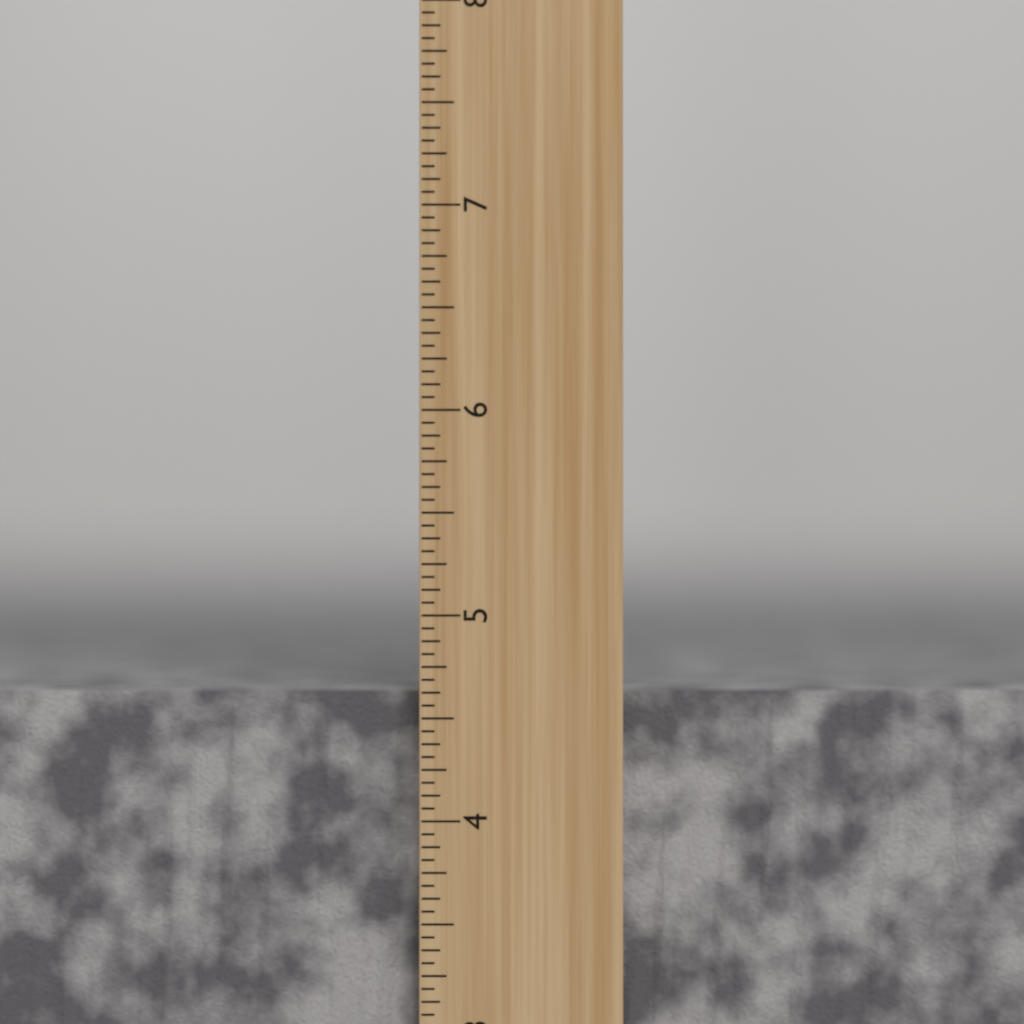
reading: 4.6250 inch
